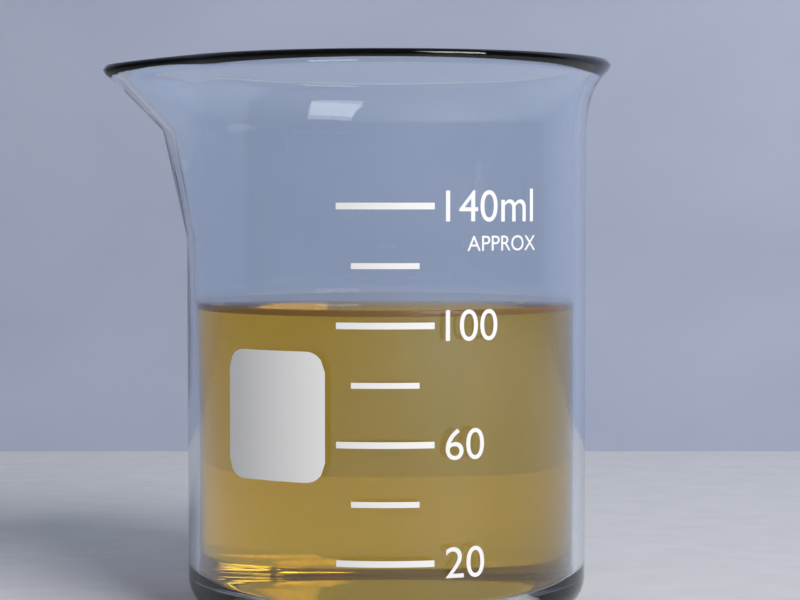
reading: 105 ml
